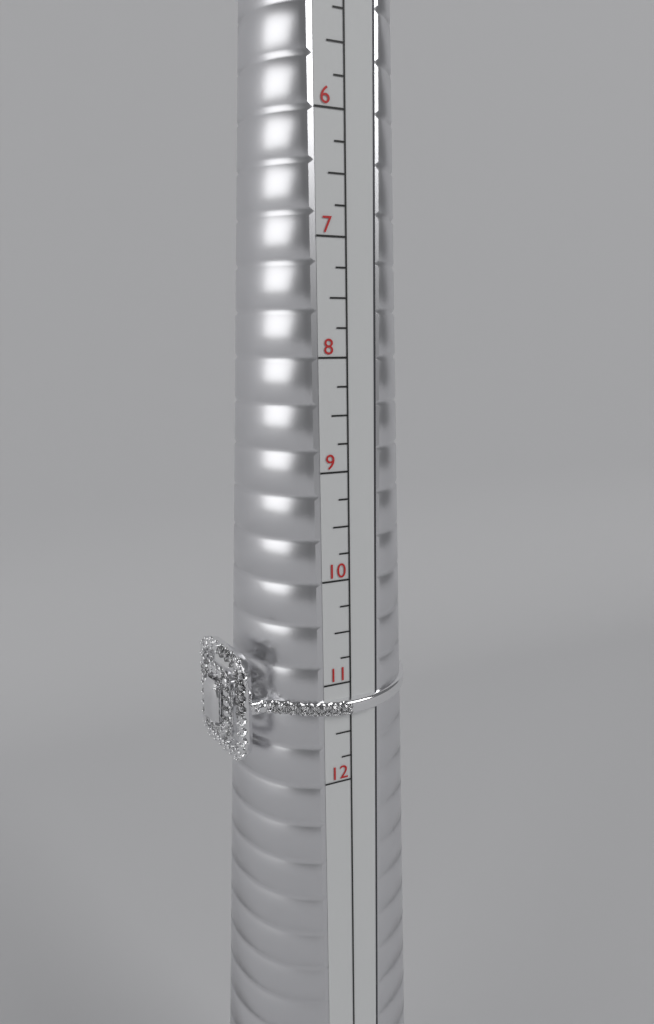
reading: 11.75 US
